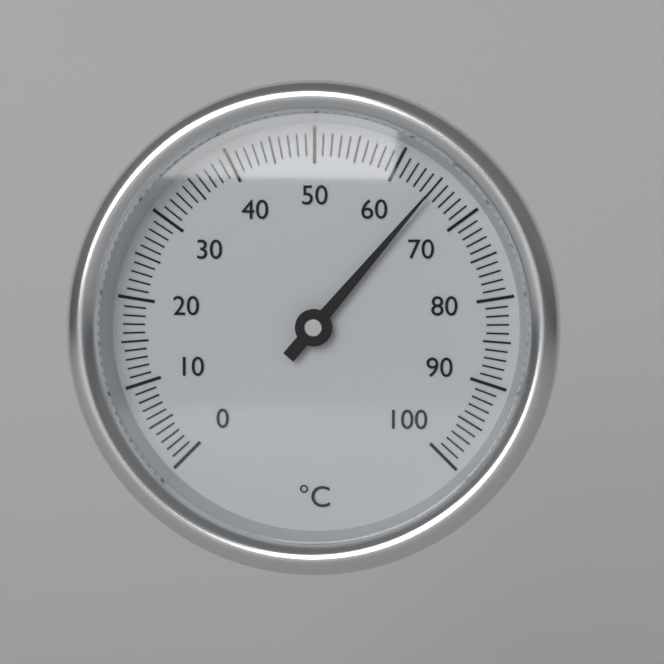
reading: 65 °C
